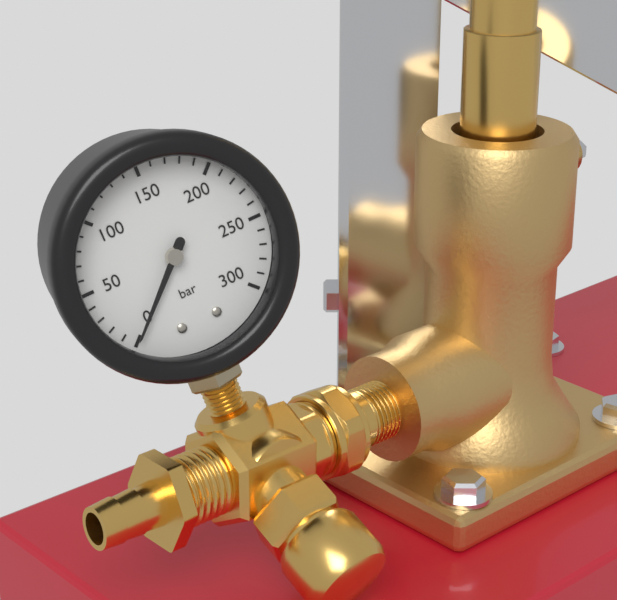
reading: 0 bar
